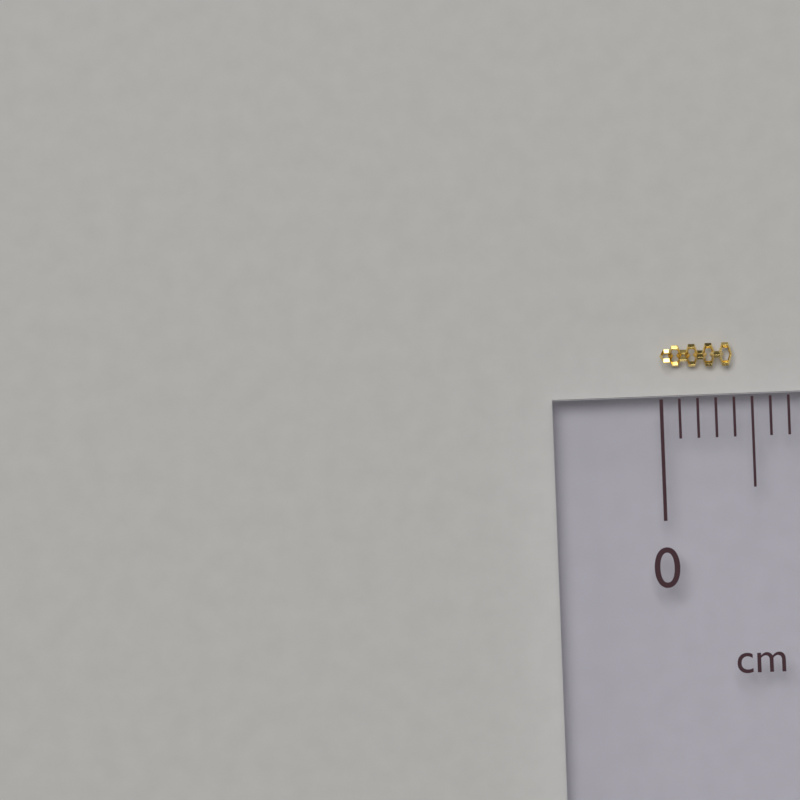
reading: 0.4 cm
